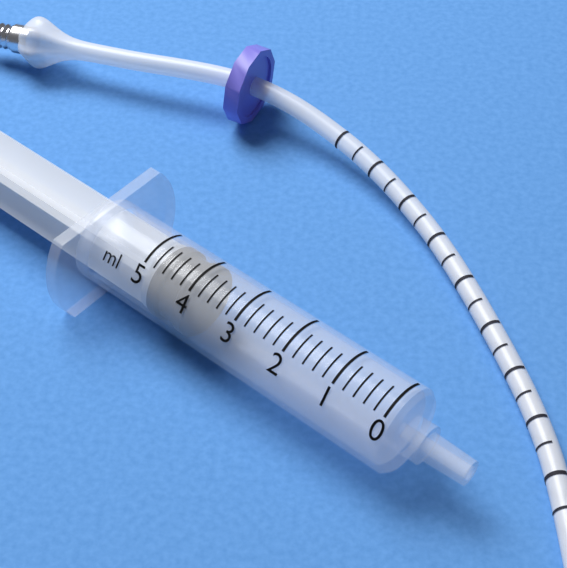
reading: 4.0 ml
